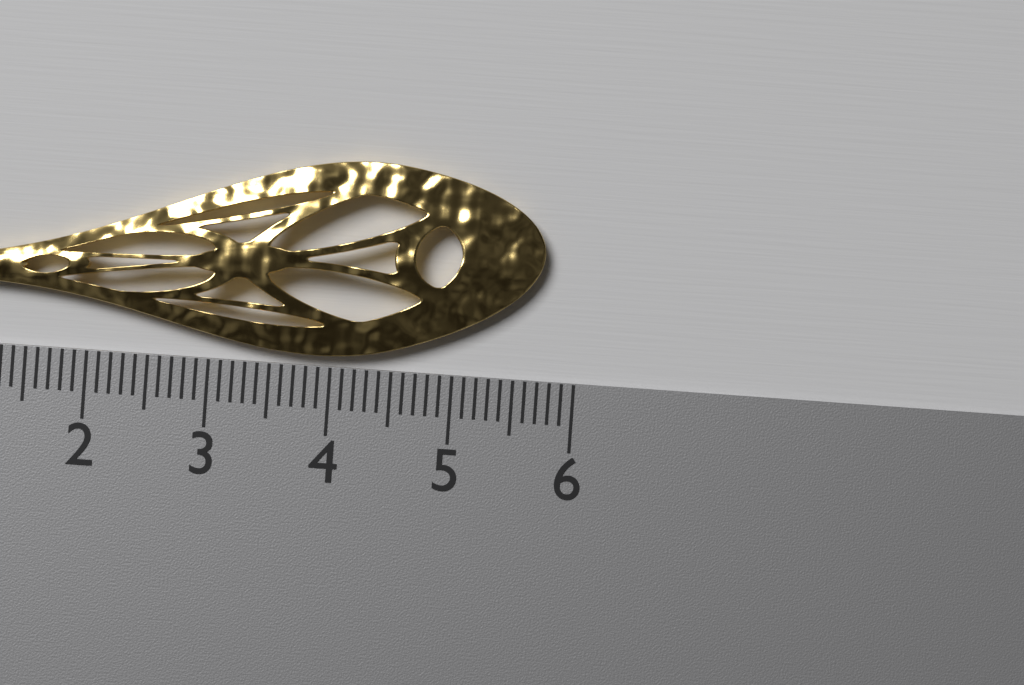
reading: 5.7 cm
